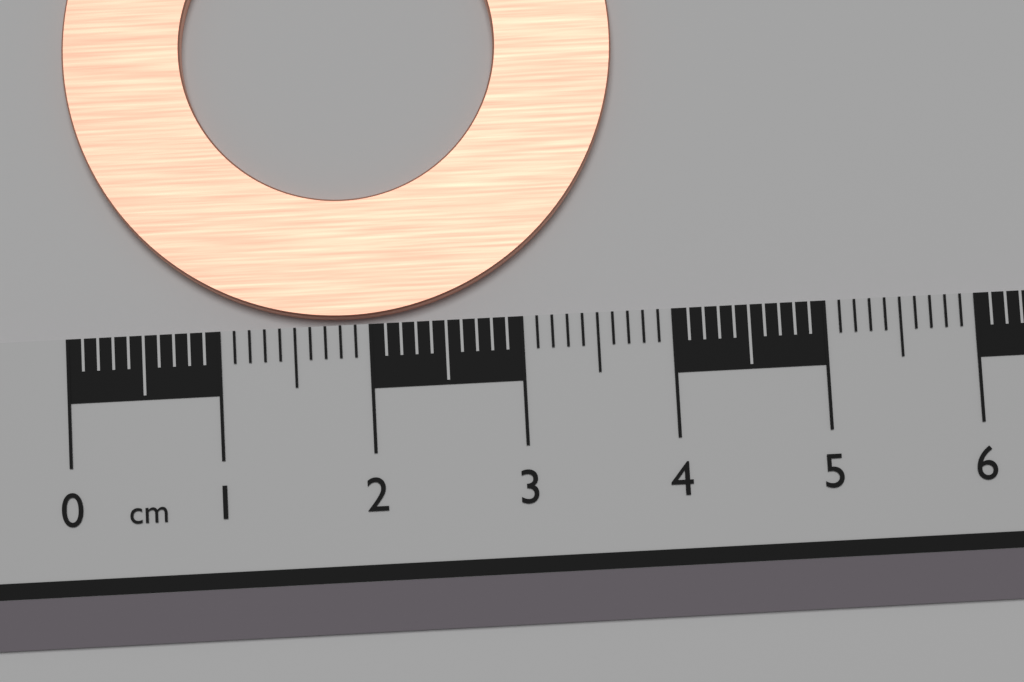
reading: 3.7 cm
